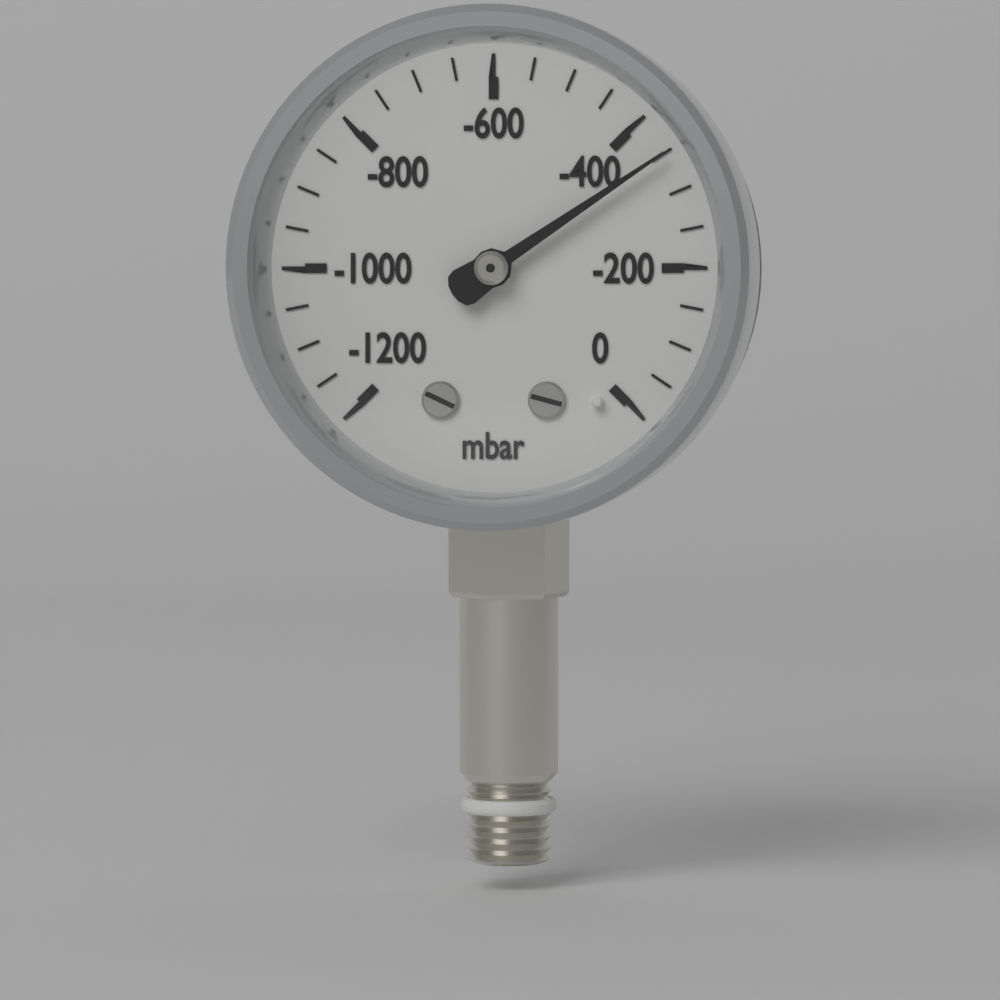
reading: -350 mbar
